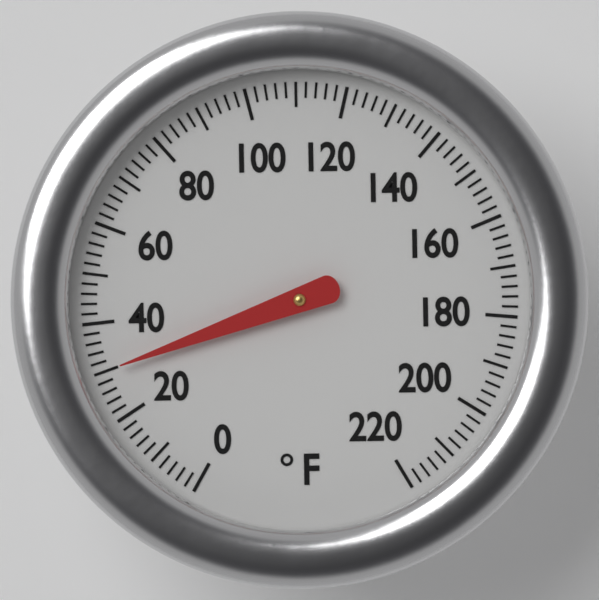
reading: 30 °F
